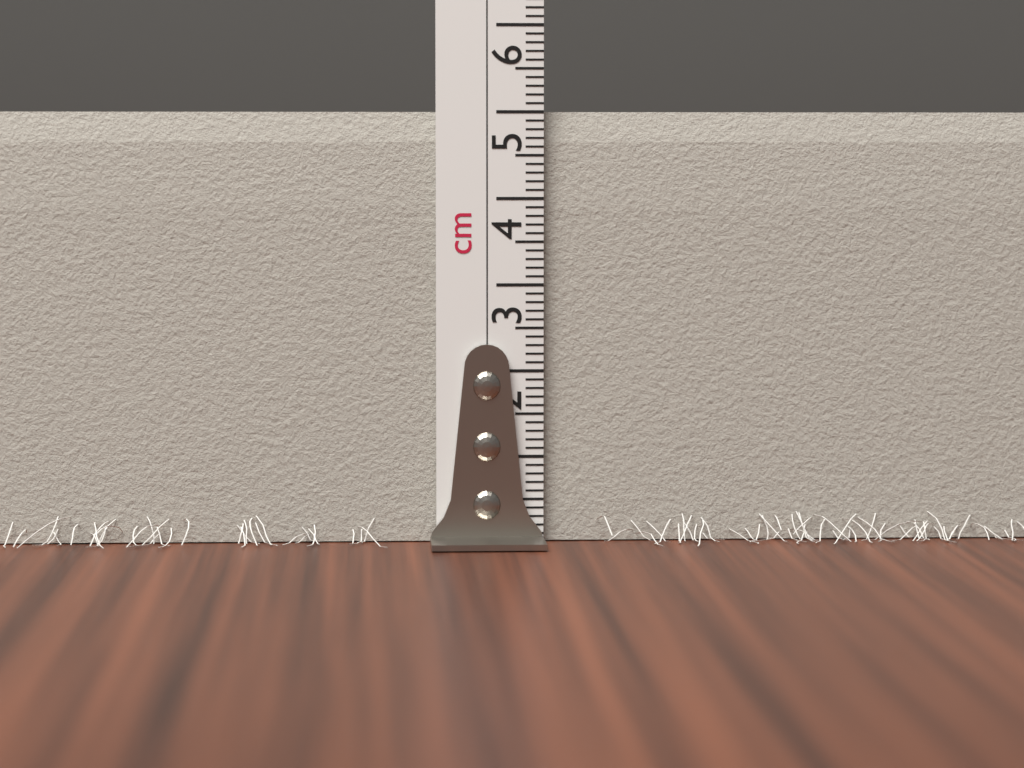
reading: 5.0 cm
